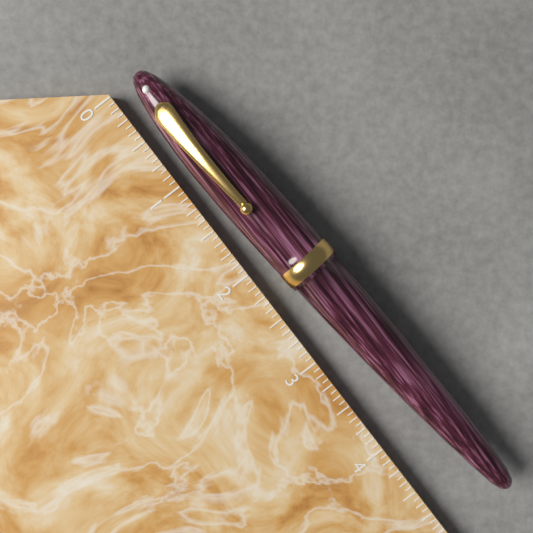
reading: 4.9375 (no unit)
